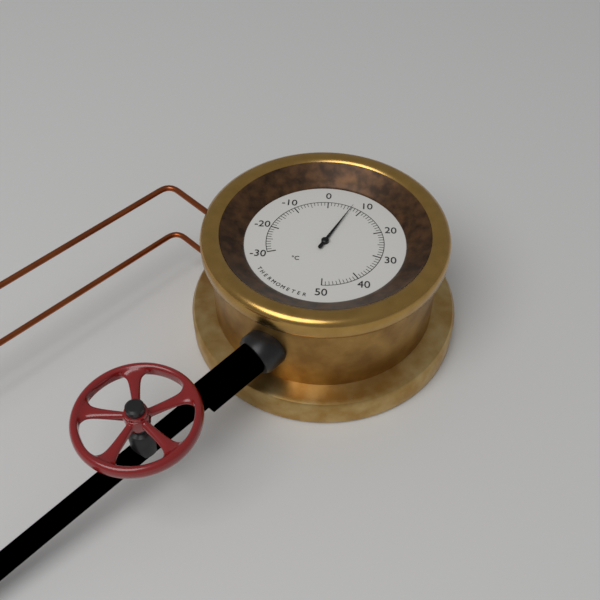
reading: 7 °C
